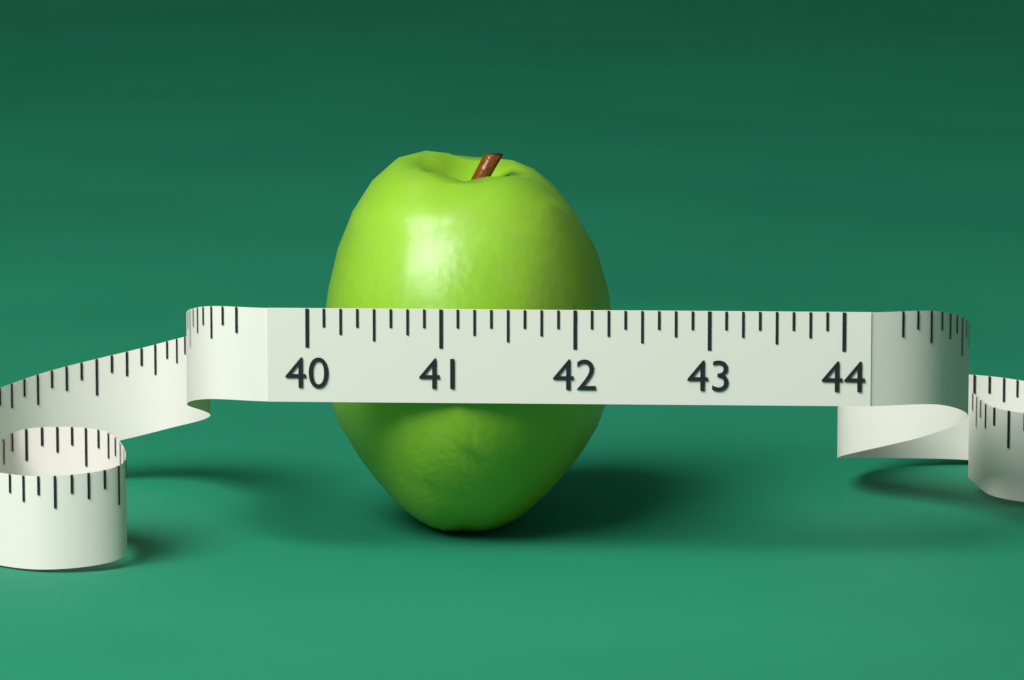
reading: 42.250 (no unit)
